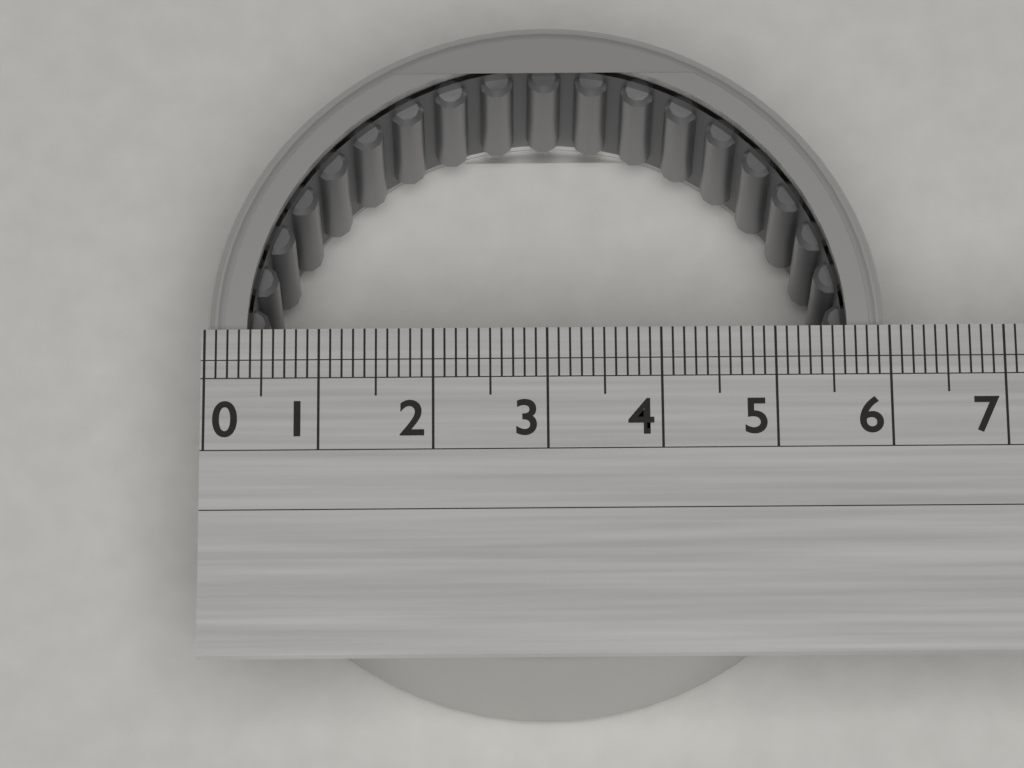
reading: 6.0 (no unit)
